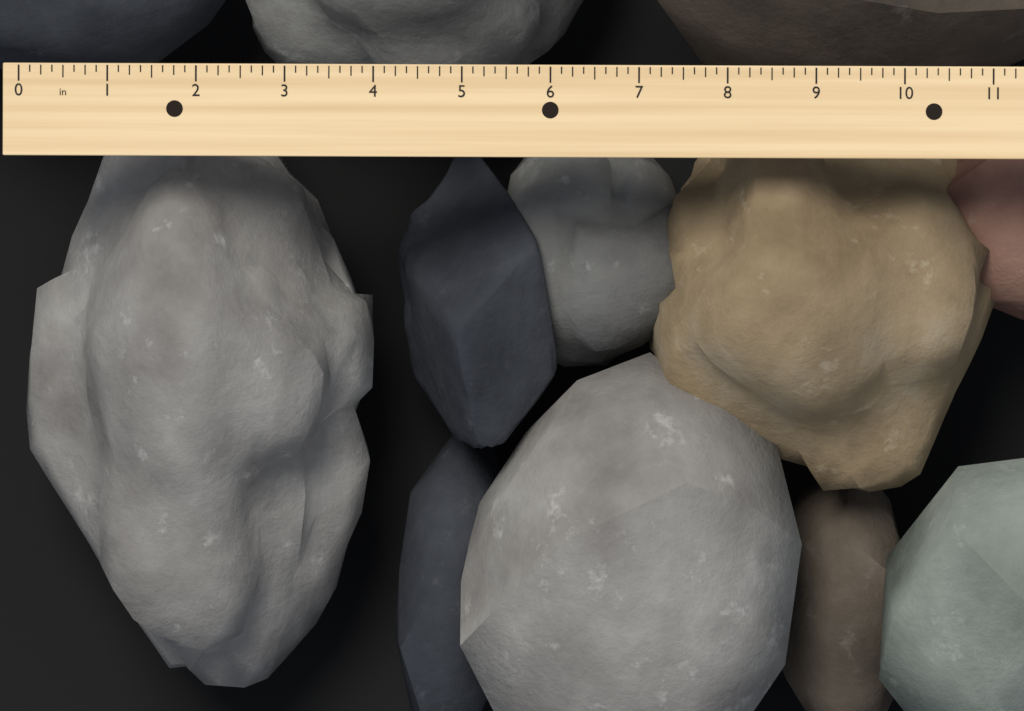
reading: 4.000 in
